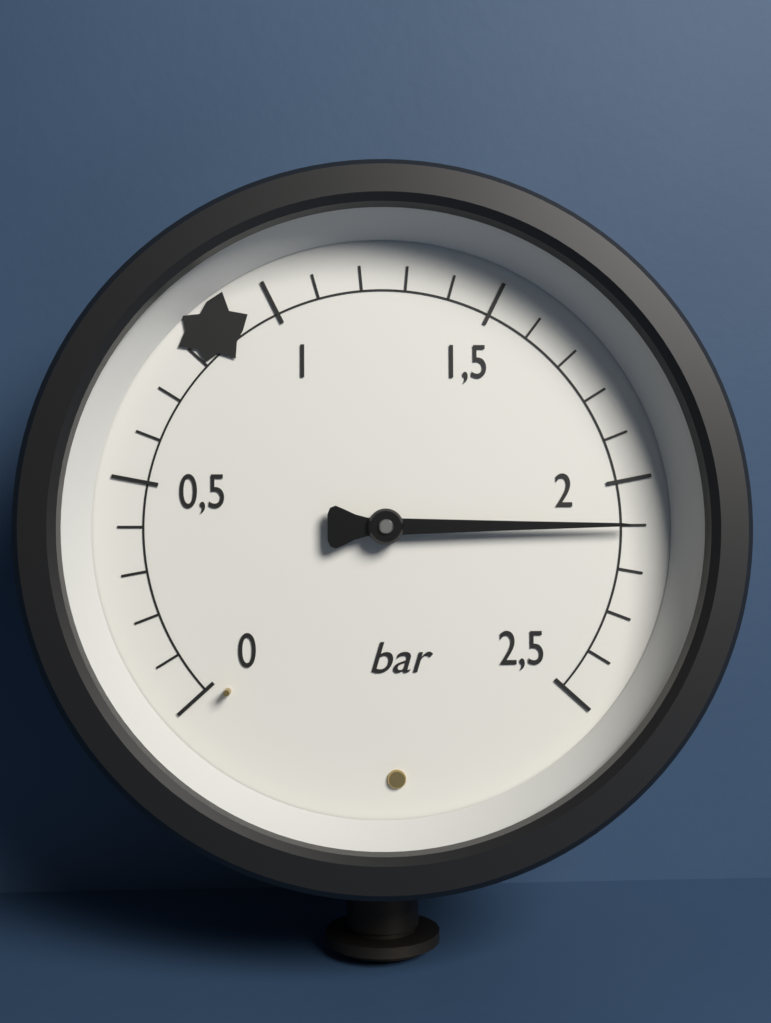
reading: 2.1 bar
